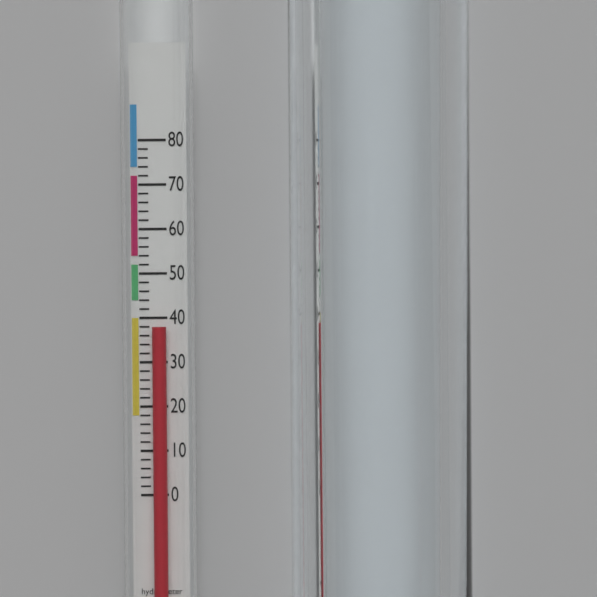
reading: 38 (no unit)
